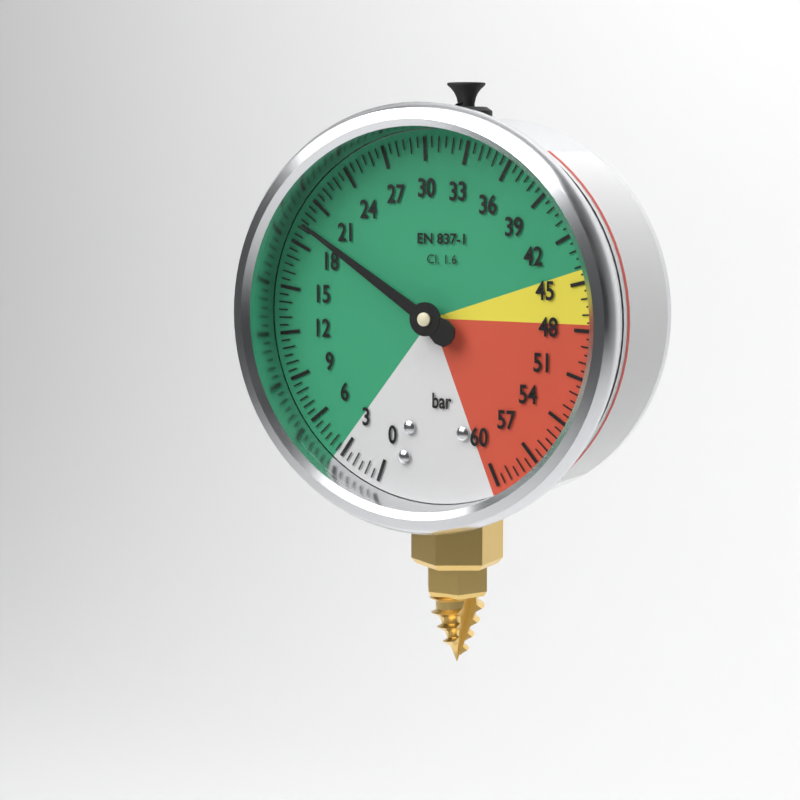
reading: 19.5 bar
